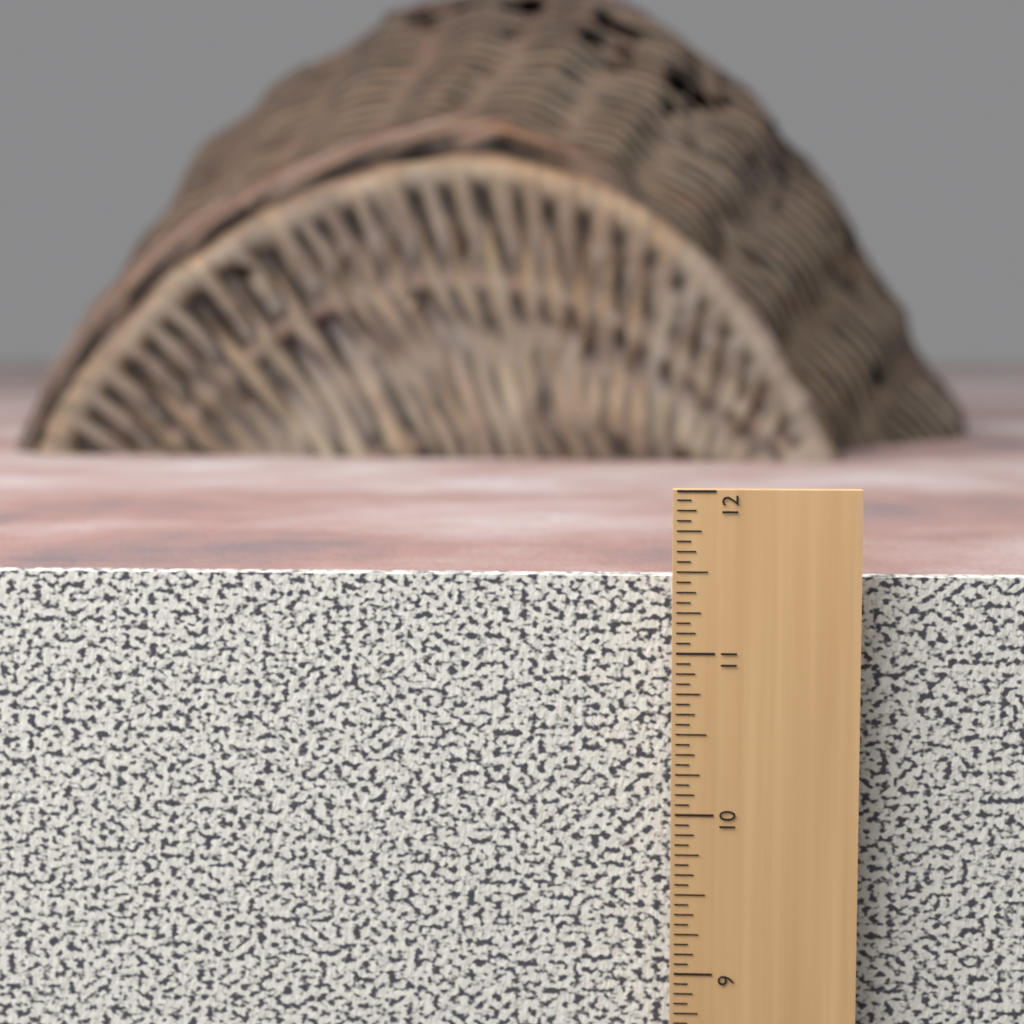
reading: 11.4375 in
